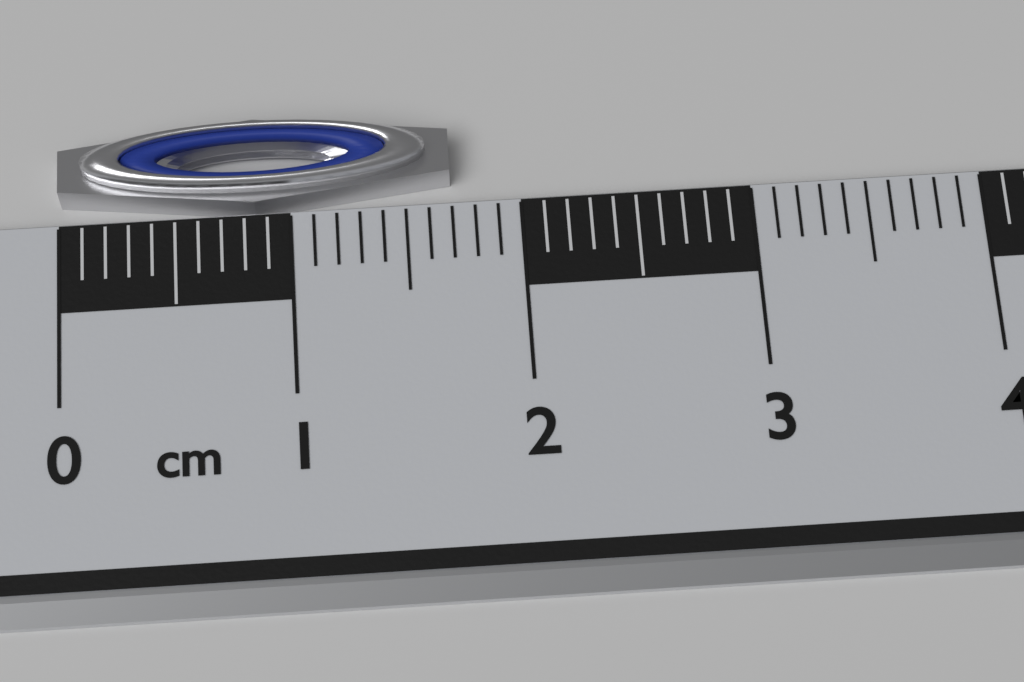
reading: 1.7 cm
